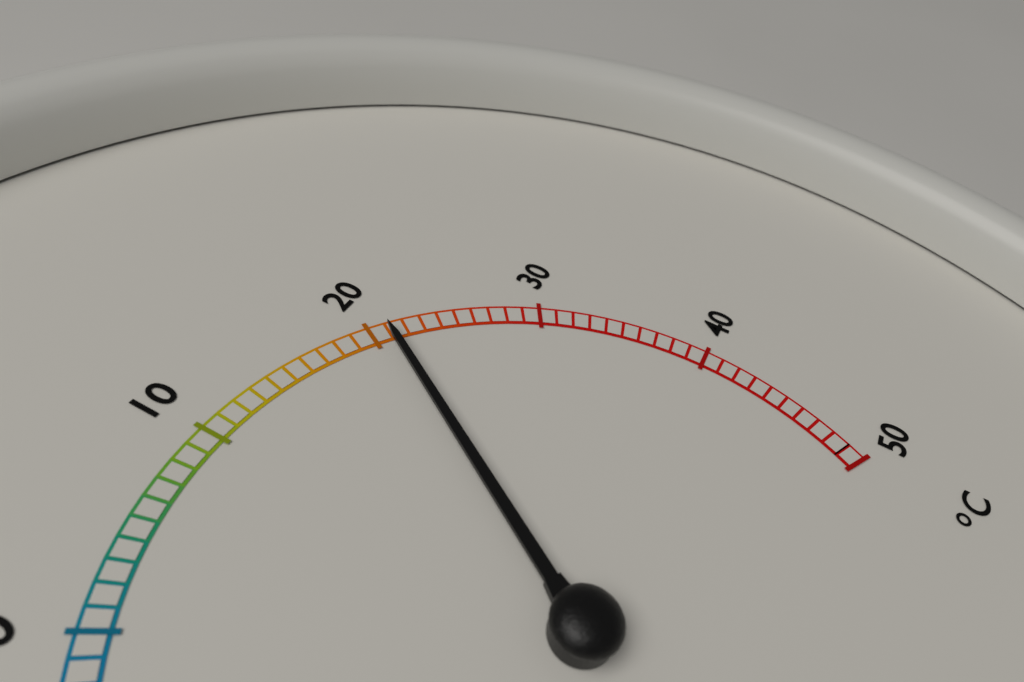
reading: 21 °C
